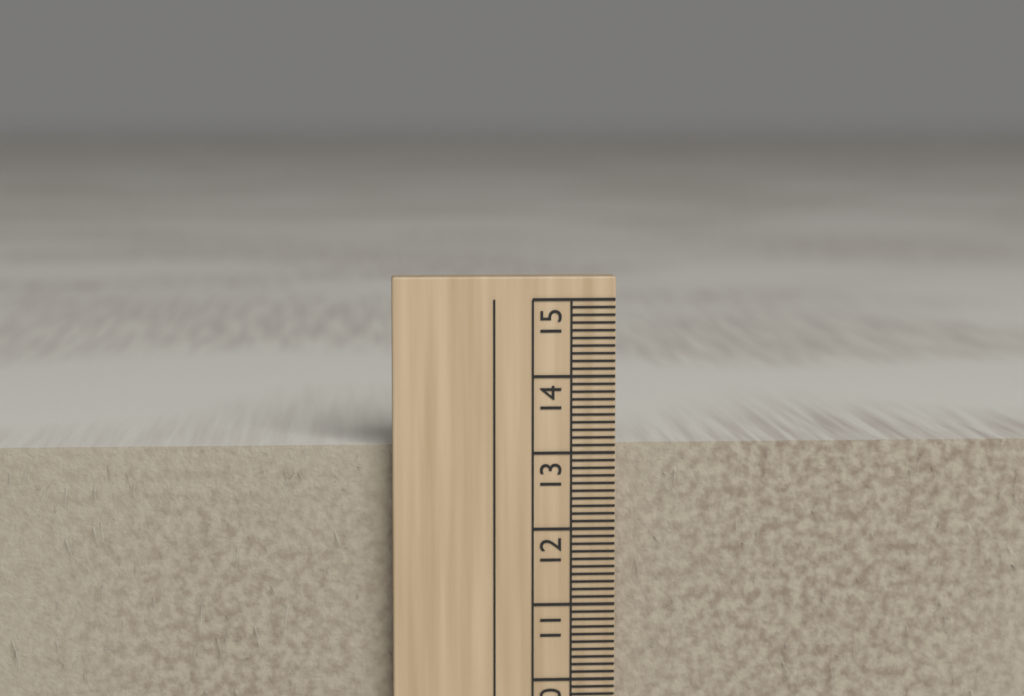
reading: 13.1 cm
